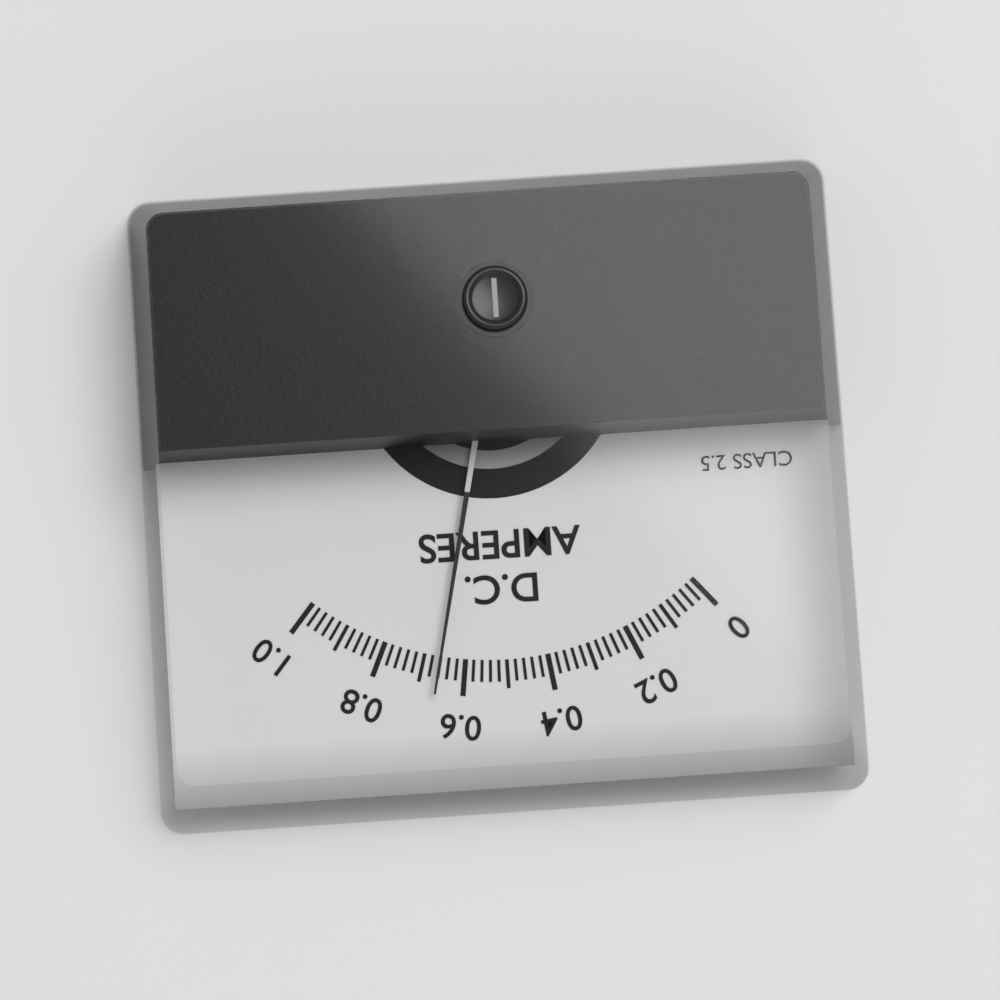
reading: 0.66 A
